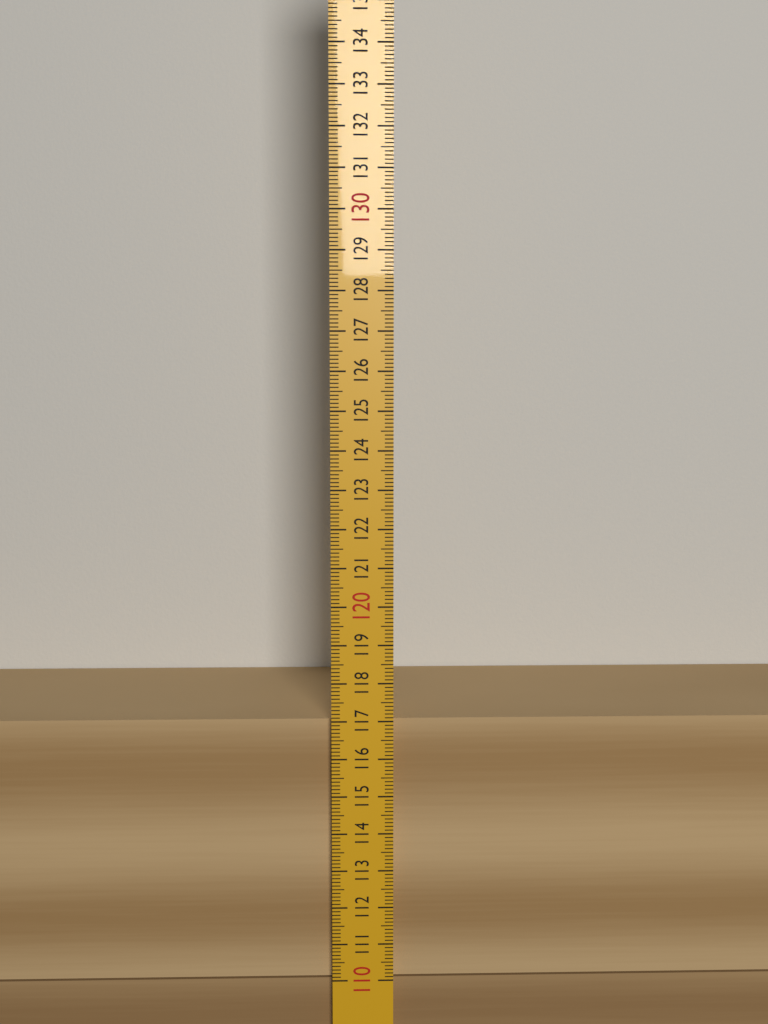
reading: 117.0 (no unit)
